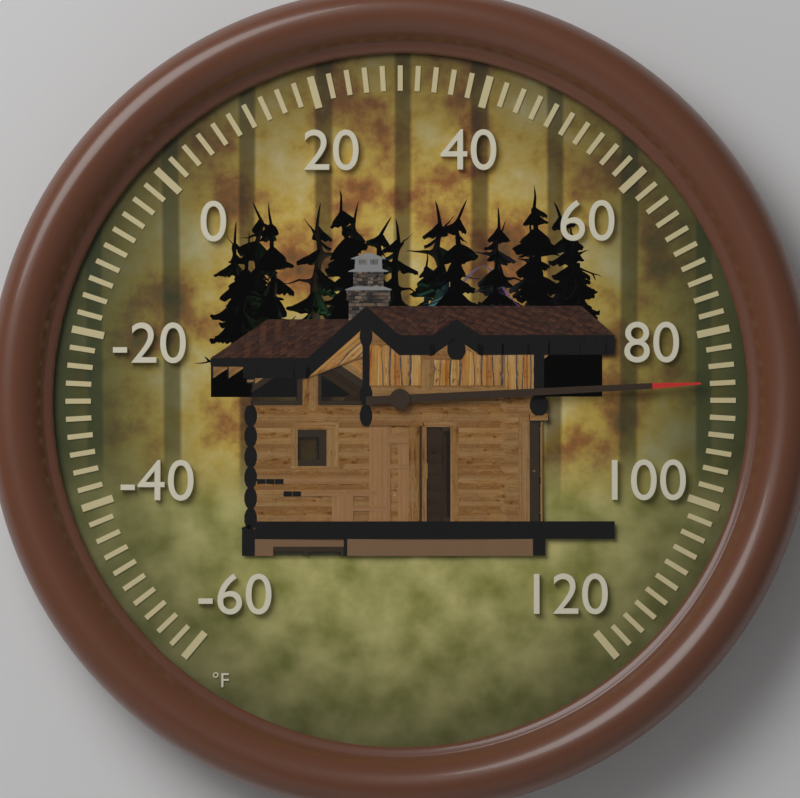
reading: 86 °F
